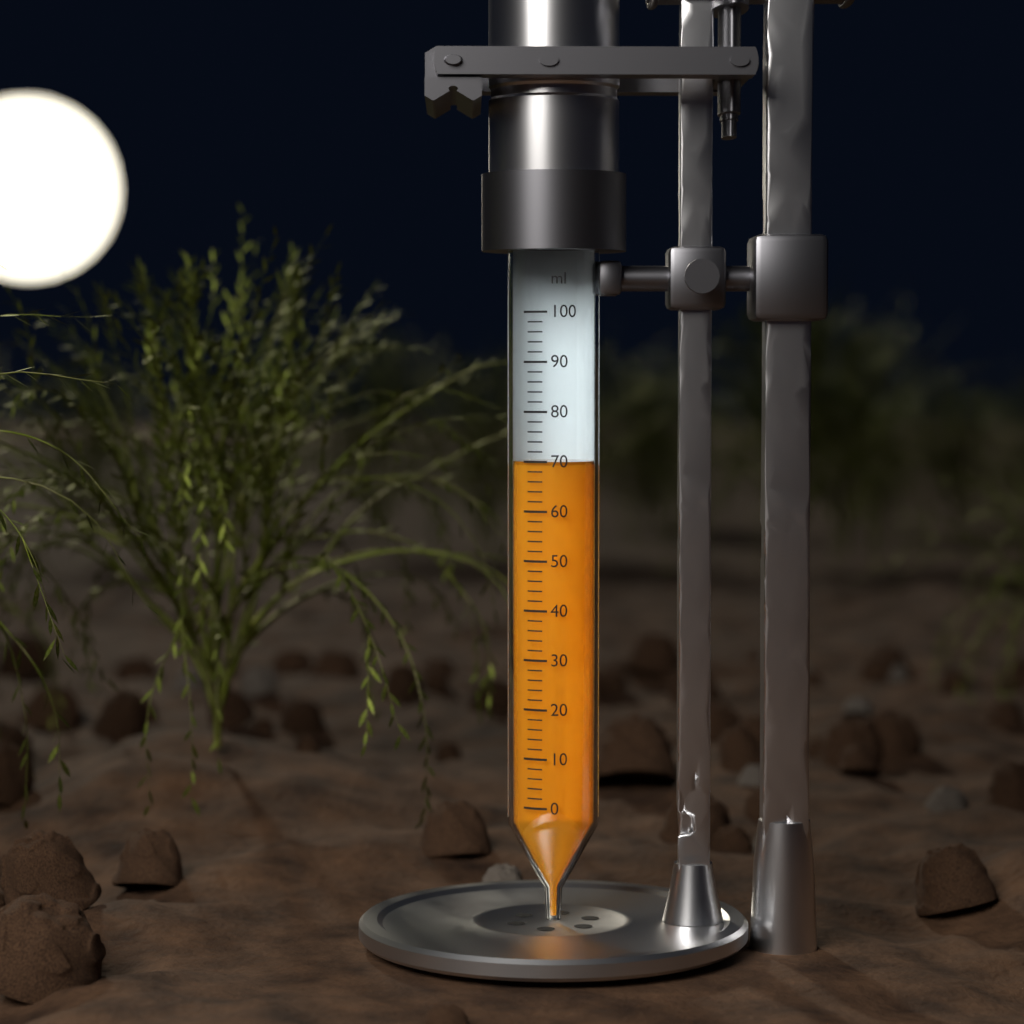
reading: 70 ml
